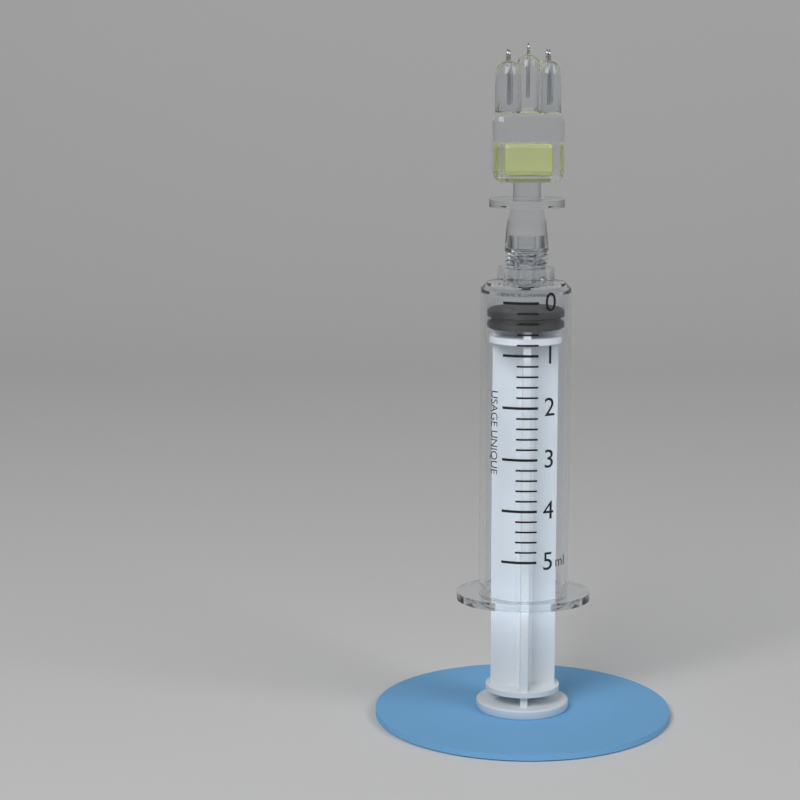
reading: 0.2 ml
